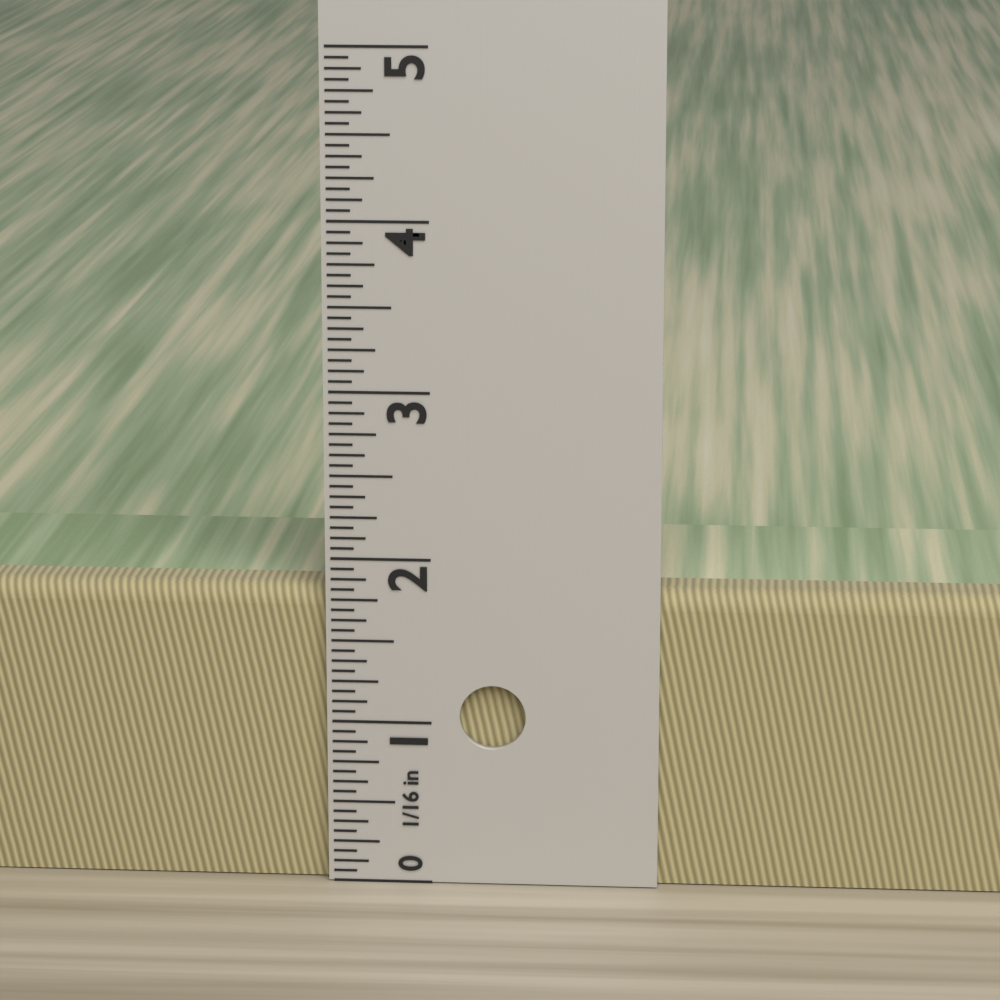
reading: 1.8125 in
